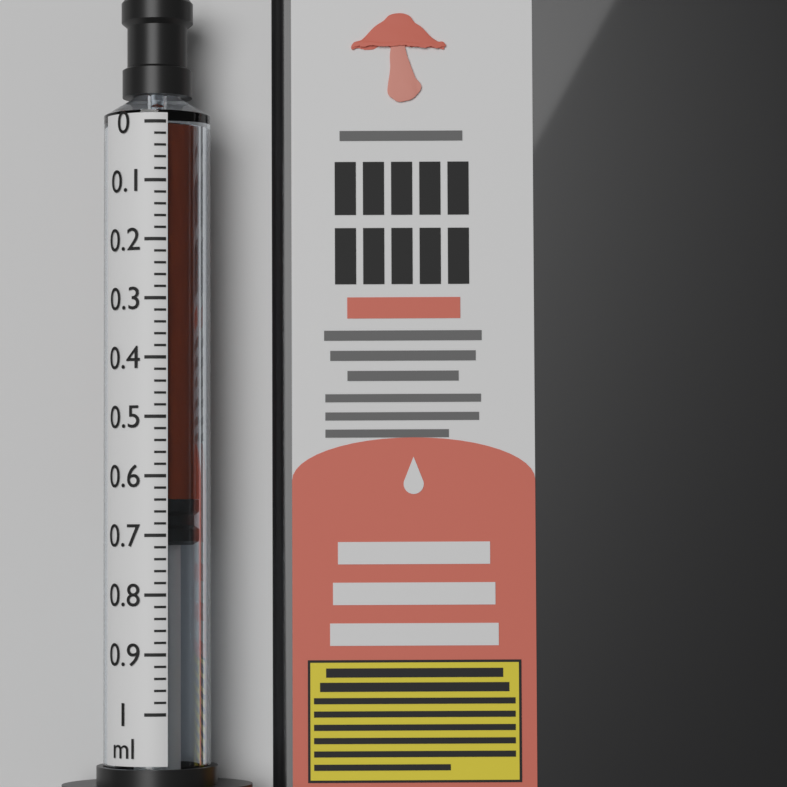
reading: 0.64 ml
